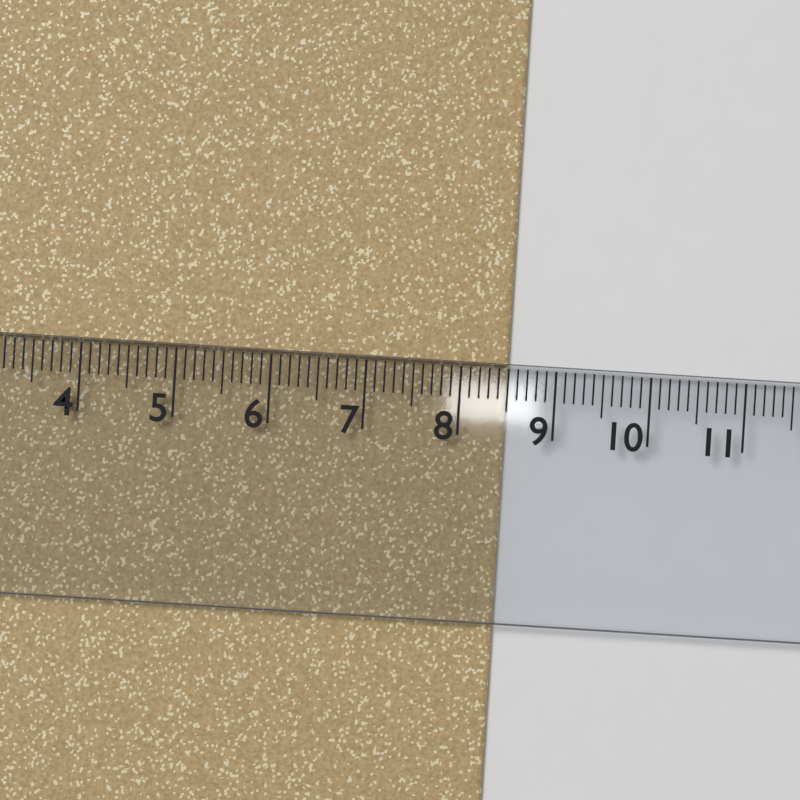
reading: 8.5 cm
